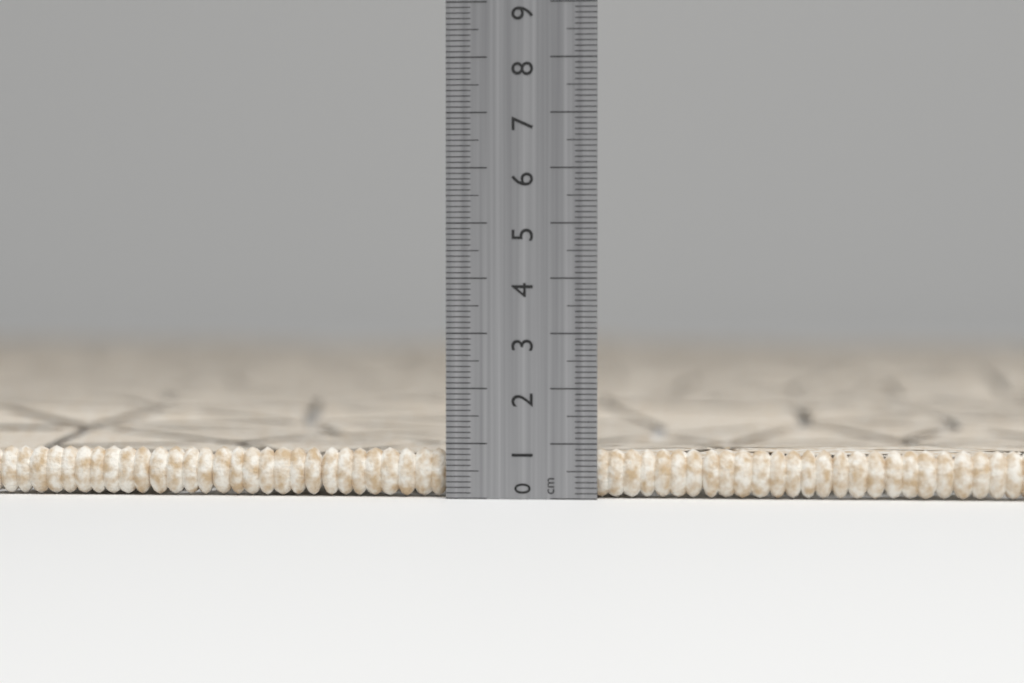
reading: 0.9 cm
